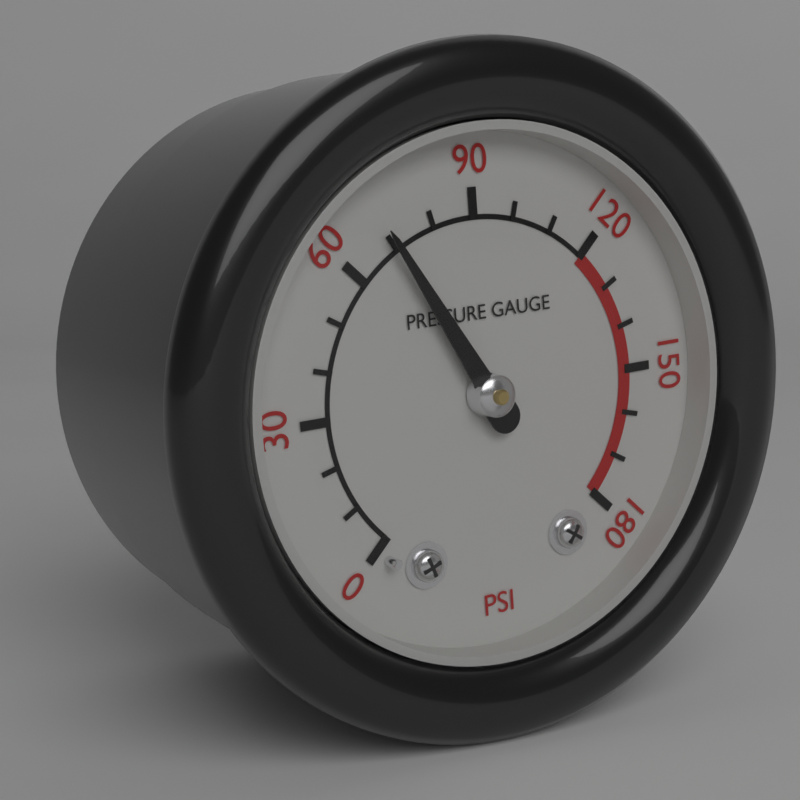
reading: 70 psi
